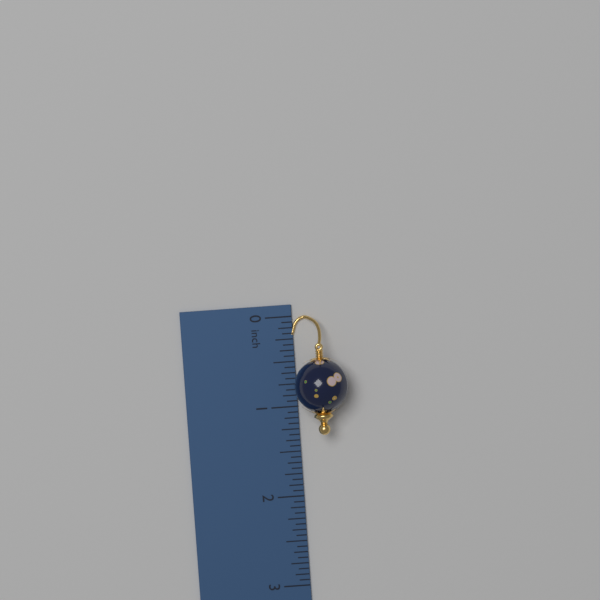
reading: 1.3125 inch
